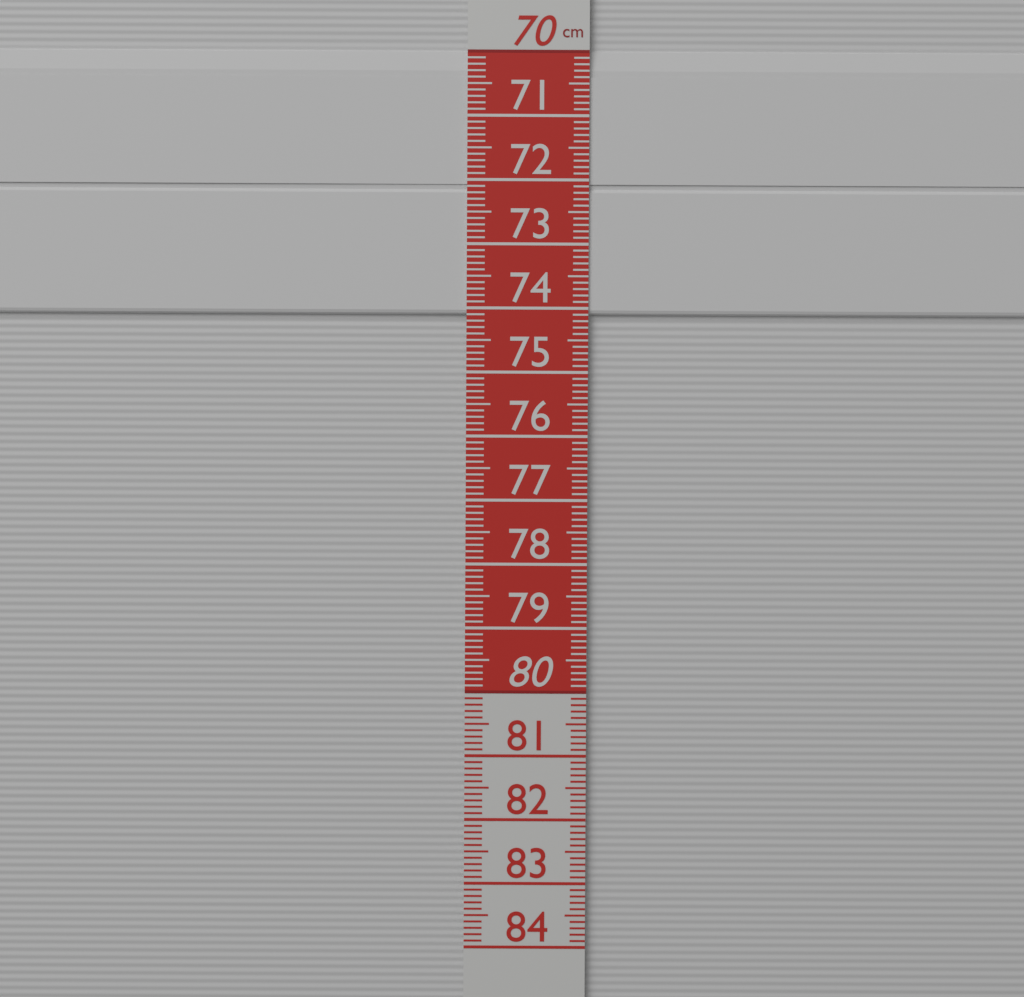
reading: 74.1 cm
